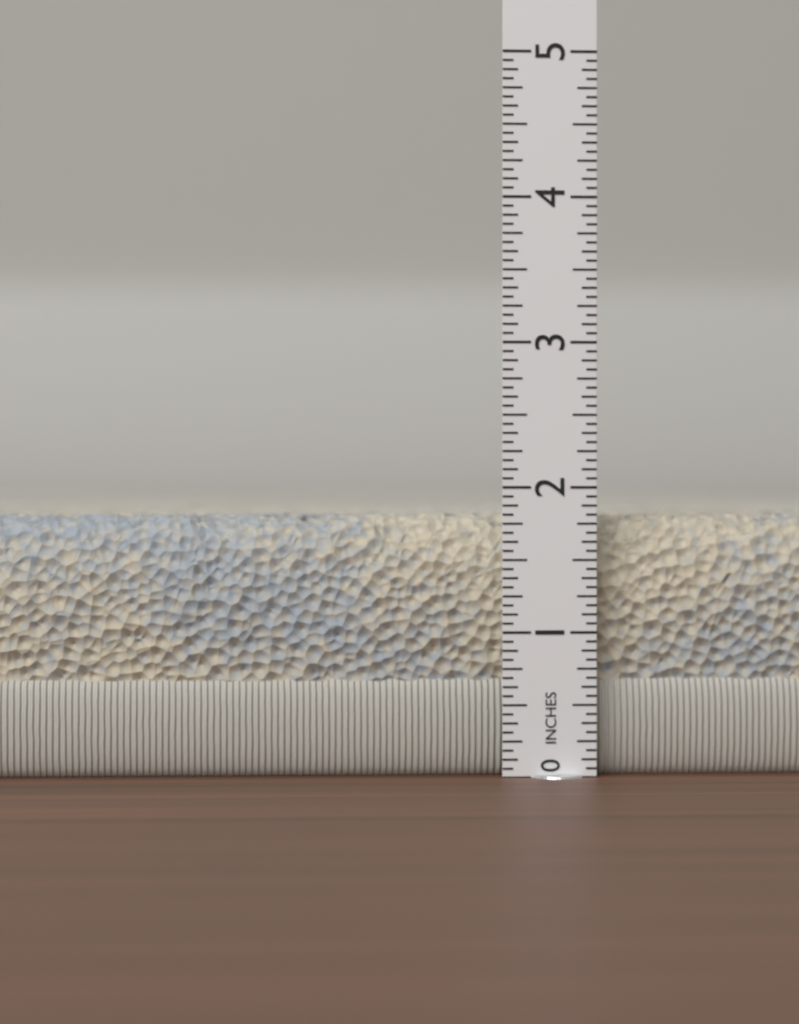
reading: 1.8125 in
